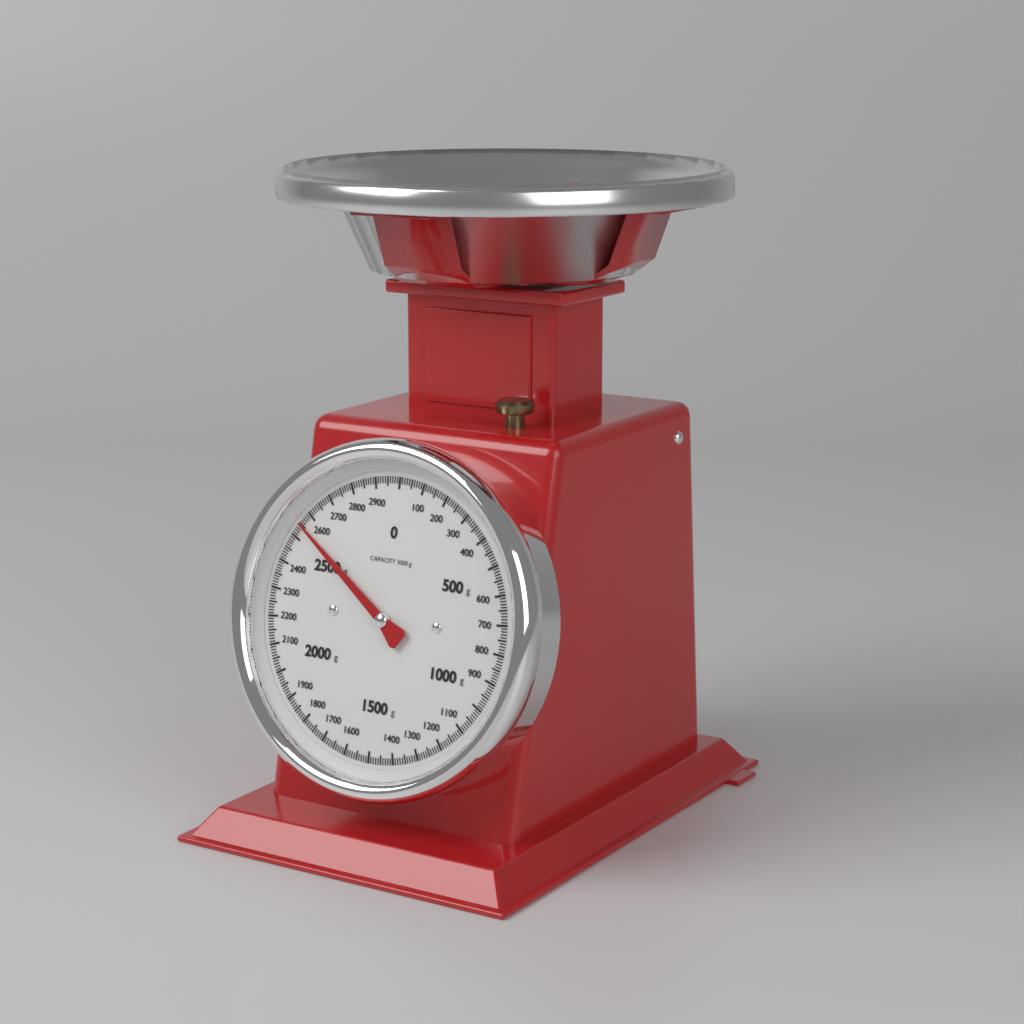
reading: 2550 g
